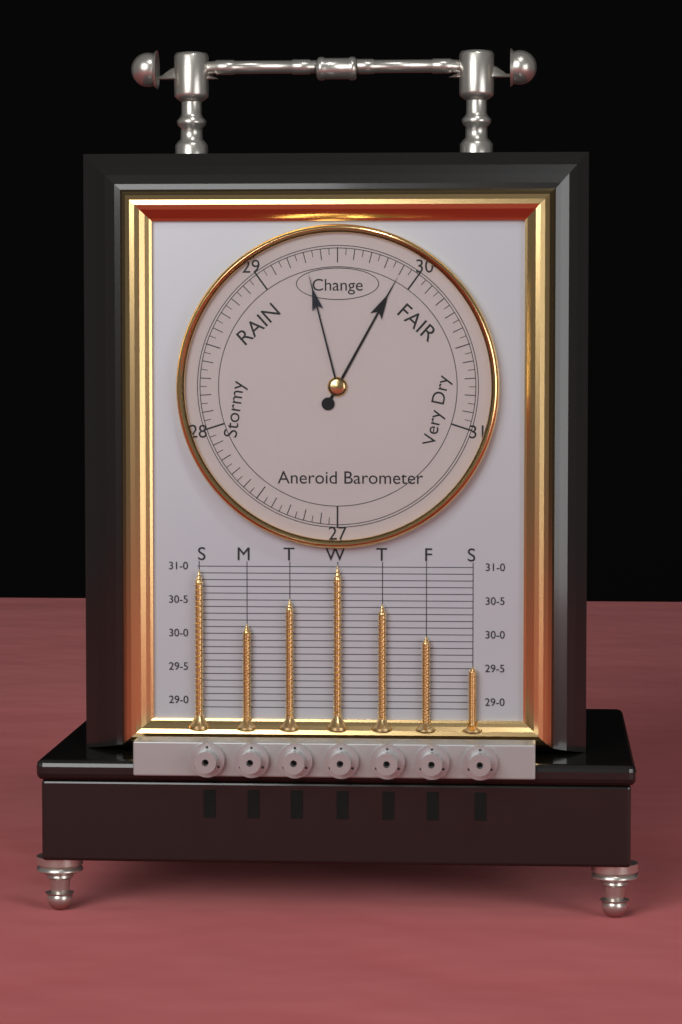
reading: 29.90 (no unit)
